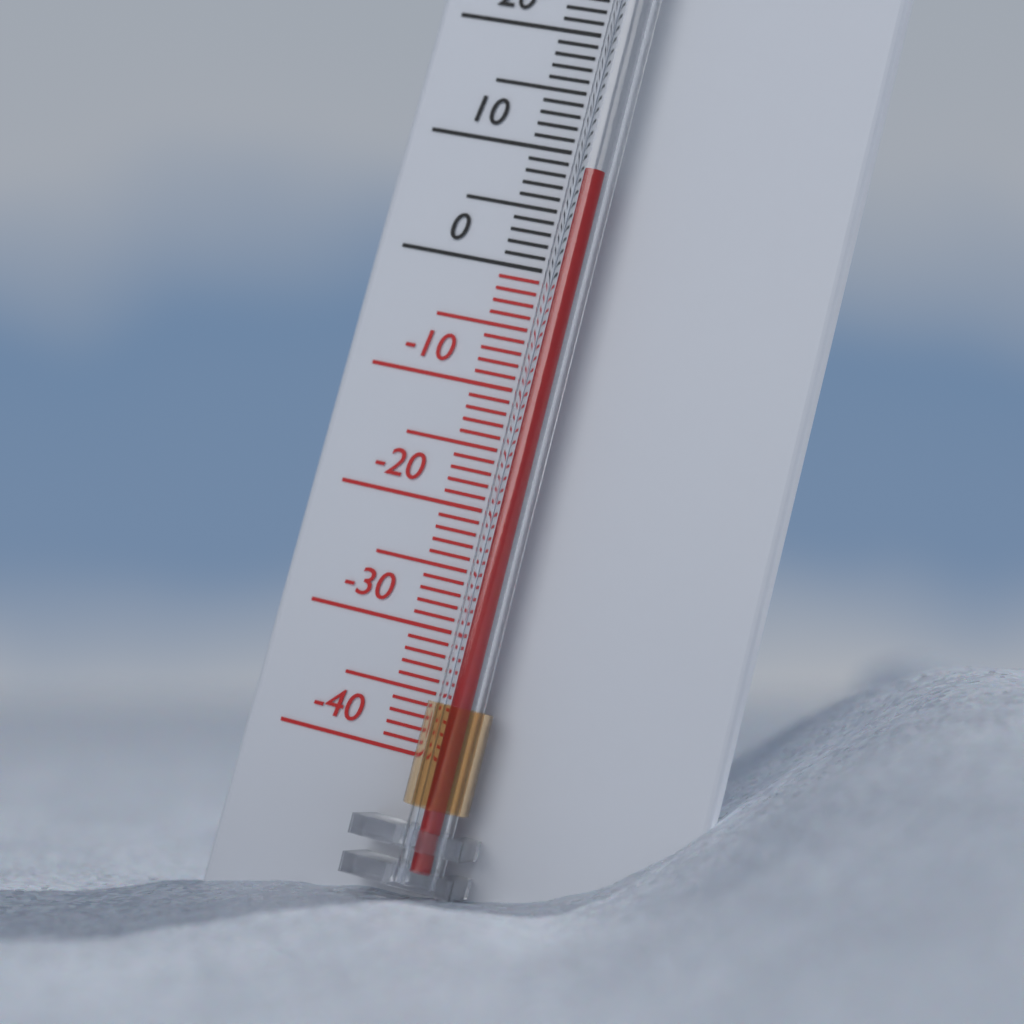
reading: 8 °C
